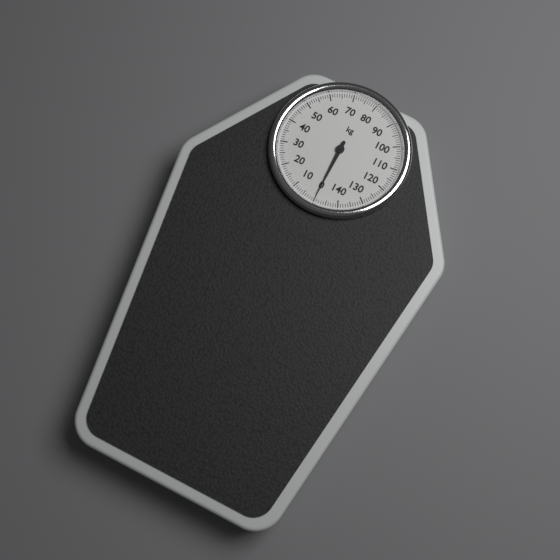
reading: 0 kg
